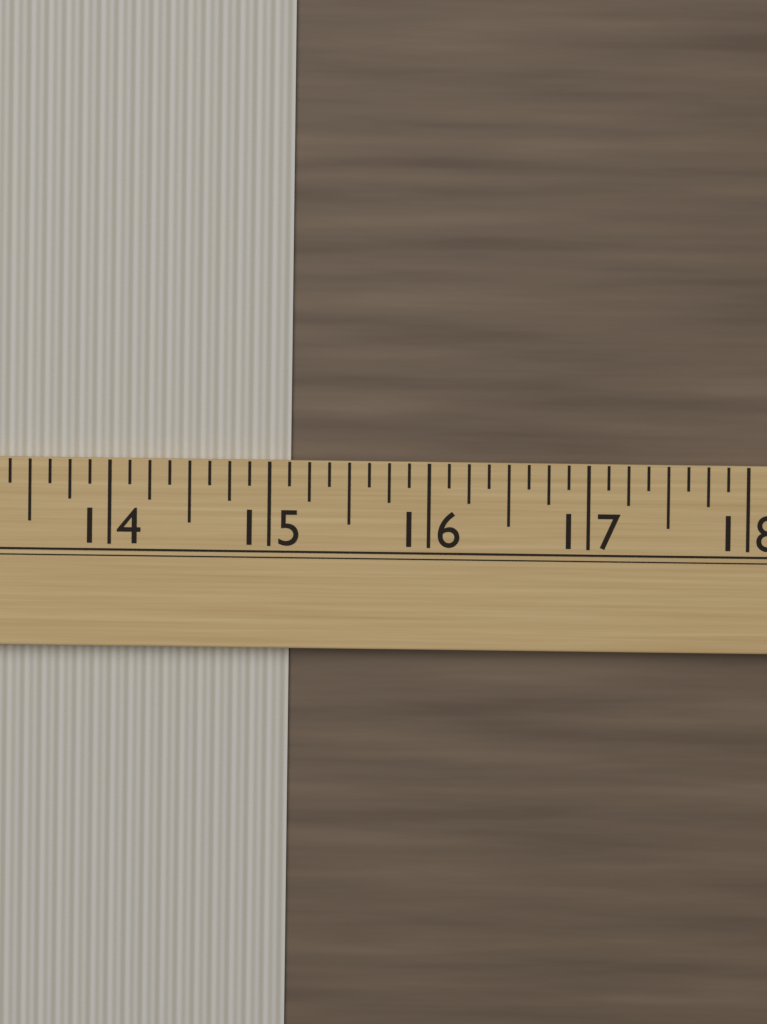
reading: 15.125 (no unit)
